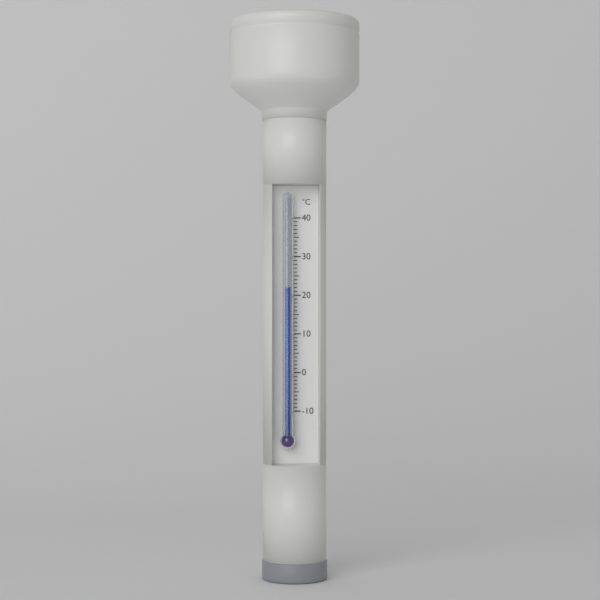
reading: 22 °C
